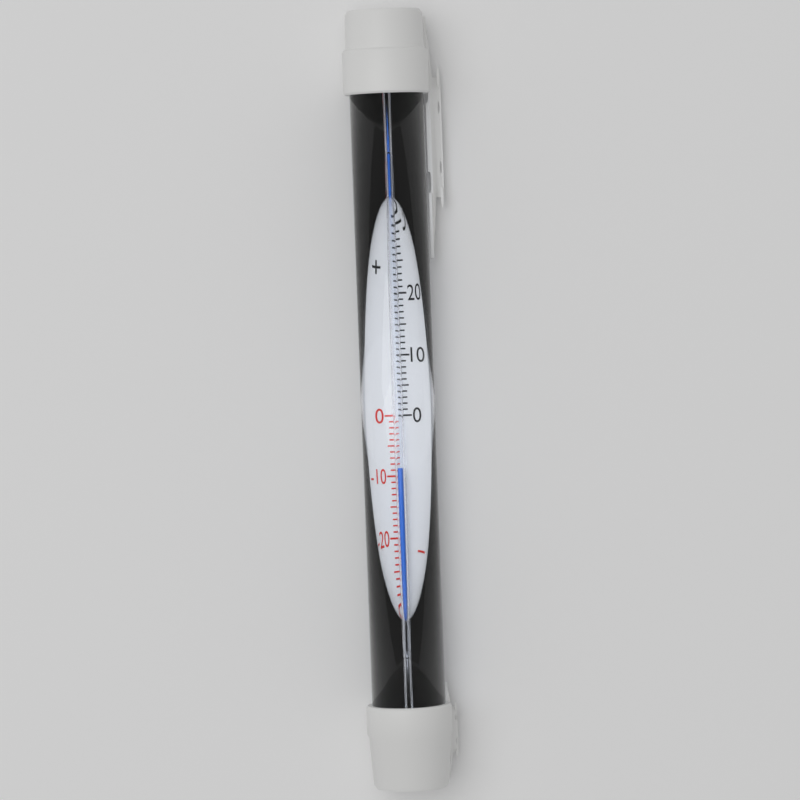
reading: -9 °C
